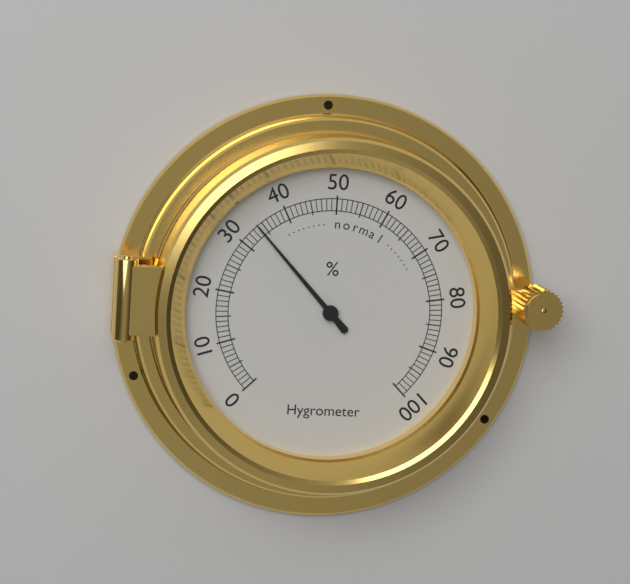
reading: 34 %
